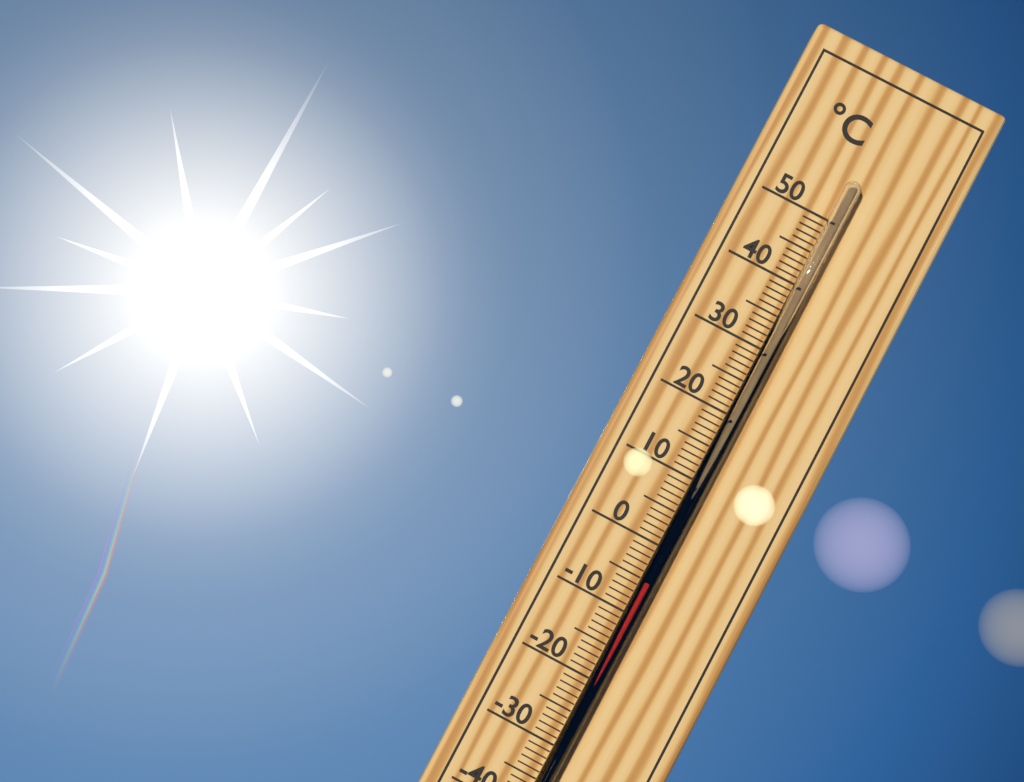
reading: -5 °C
